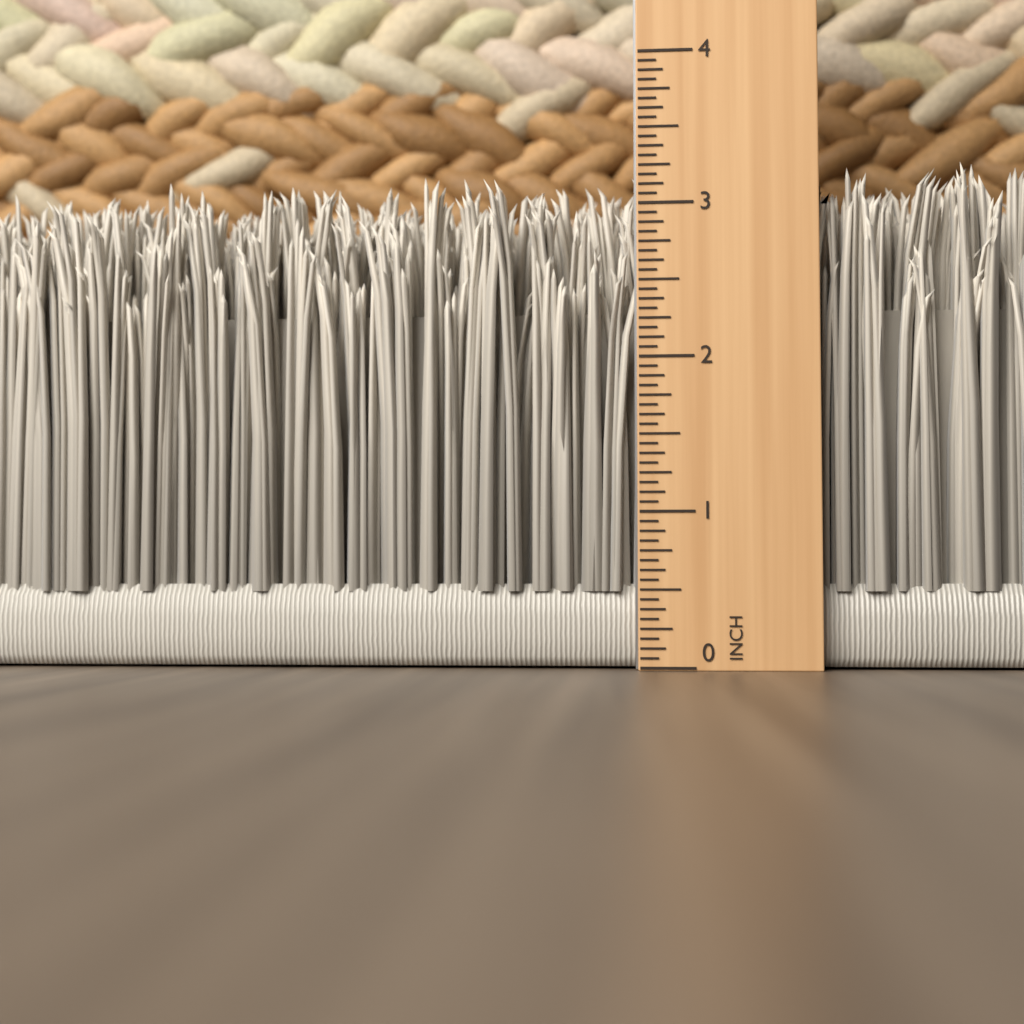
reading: 3.2500 in
